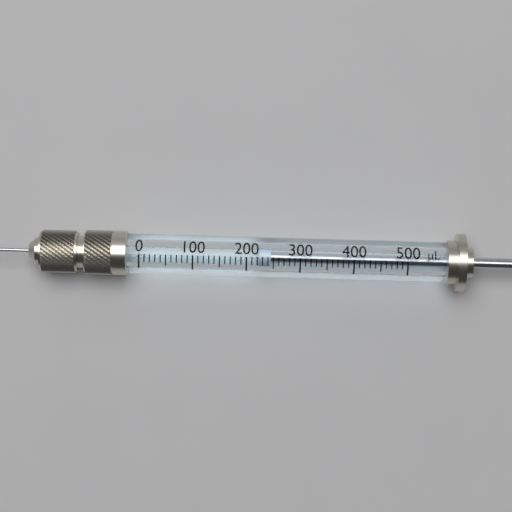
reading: 220 µL
